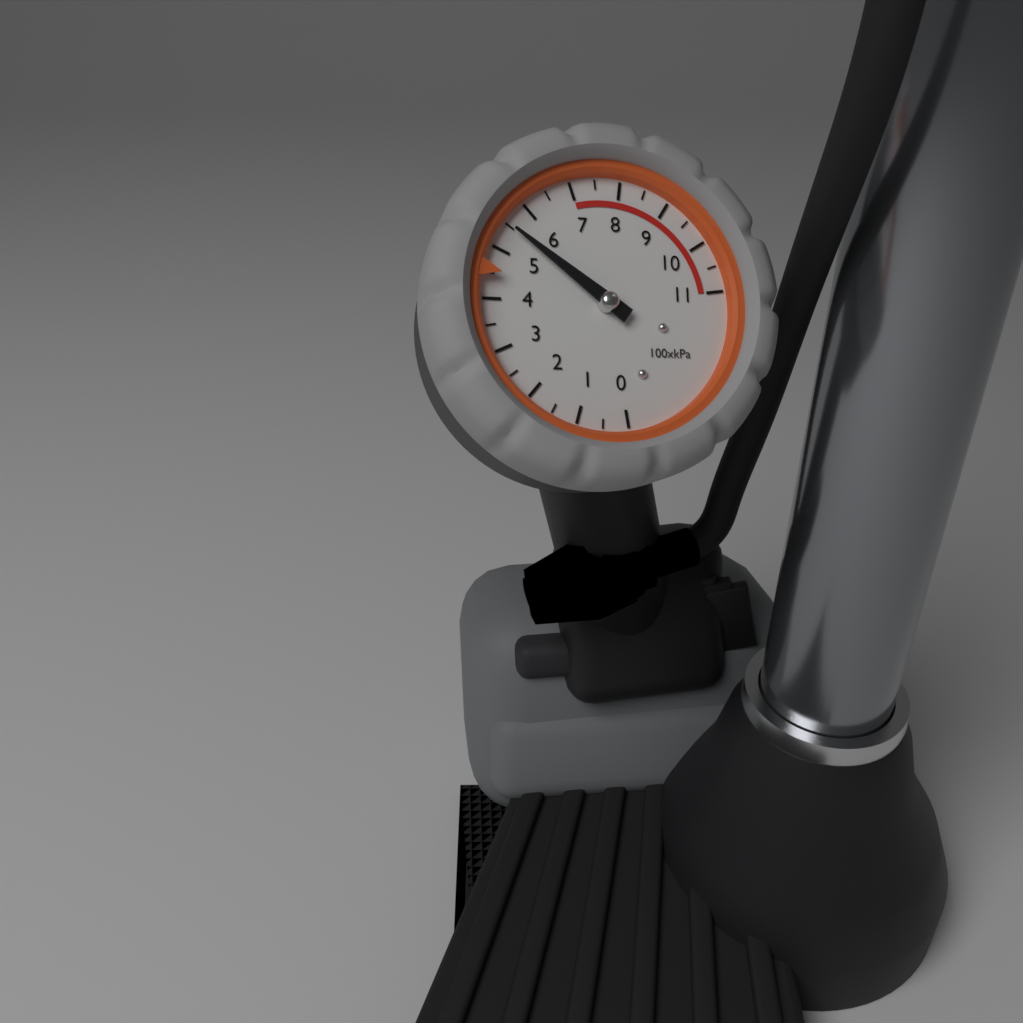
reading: 550 kPa
